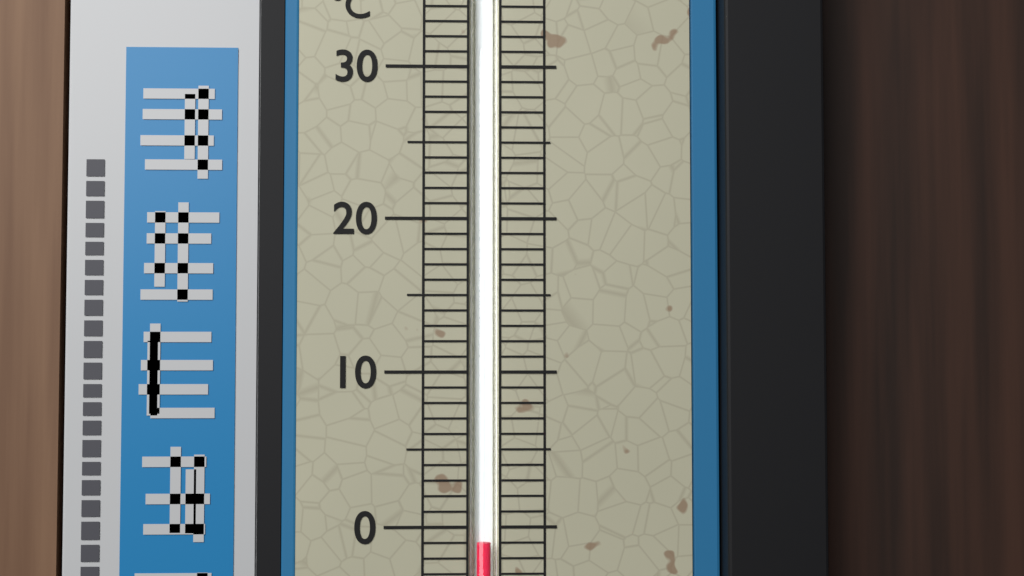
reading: -1 °C
